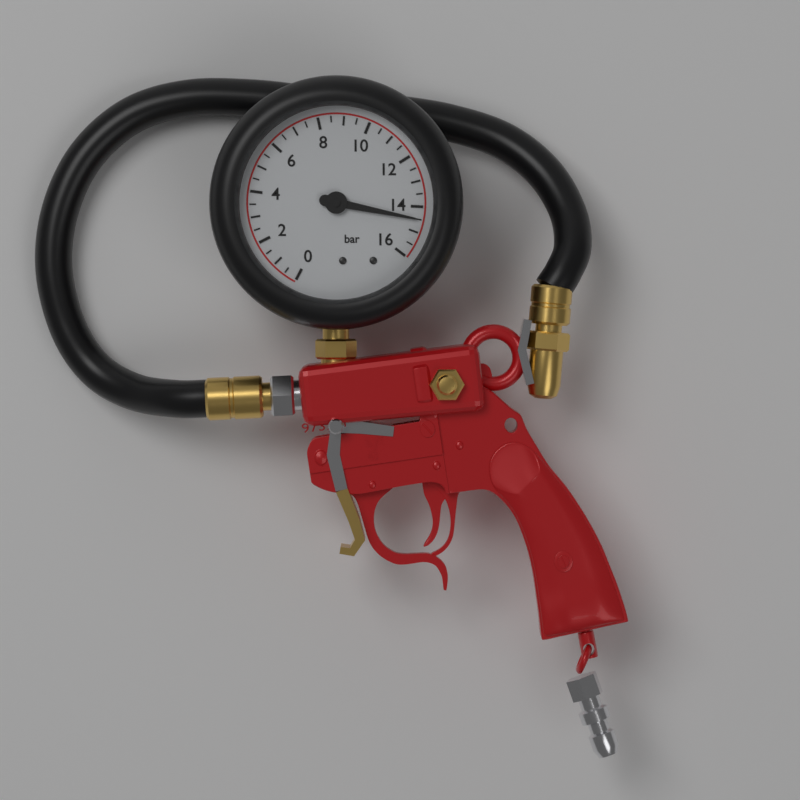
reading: 14.5 bar
